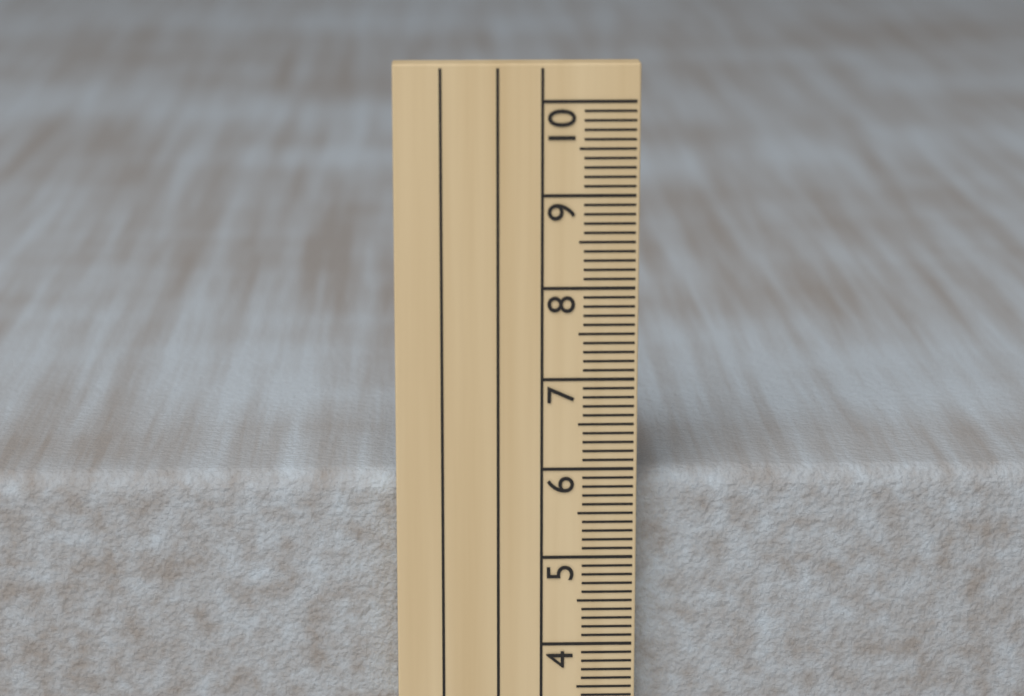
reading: 5.9 cm
